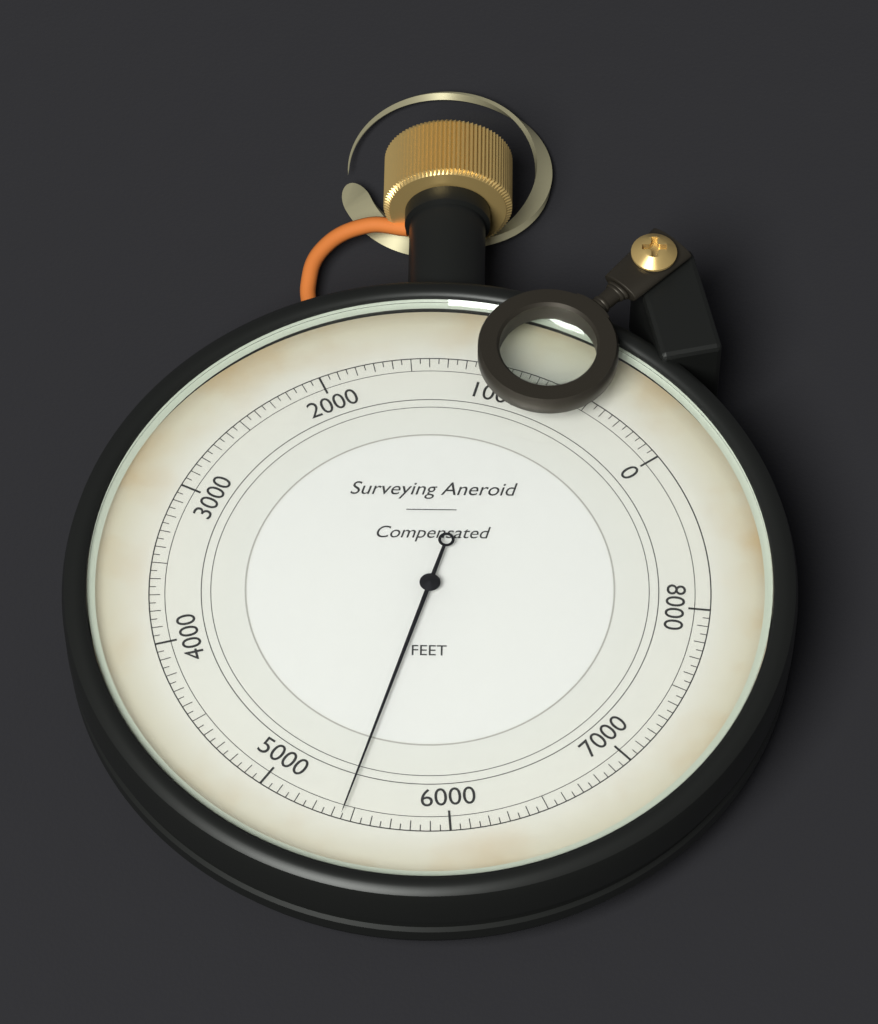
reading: 5450 ft
